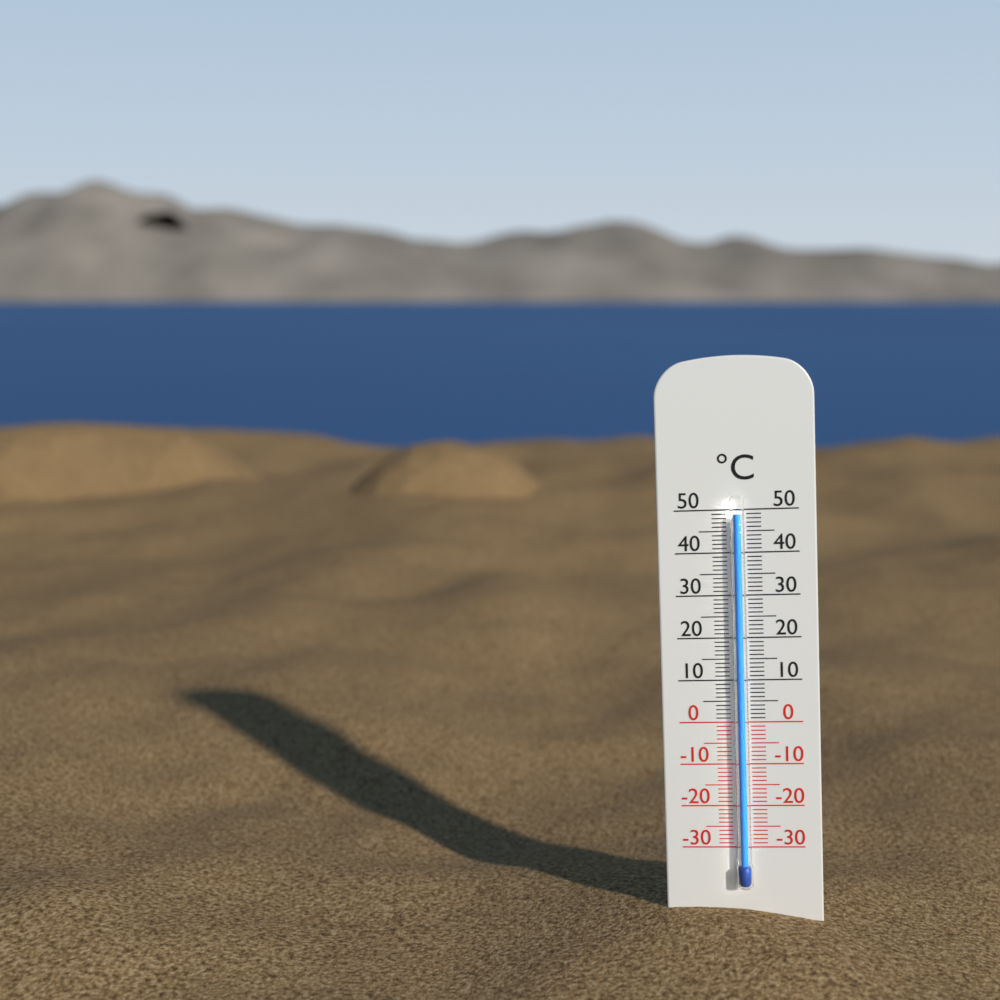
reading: 49 °C
